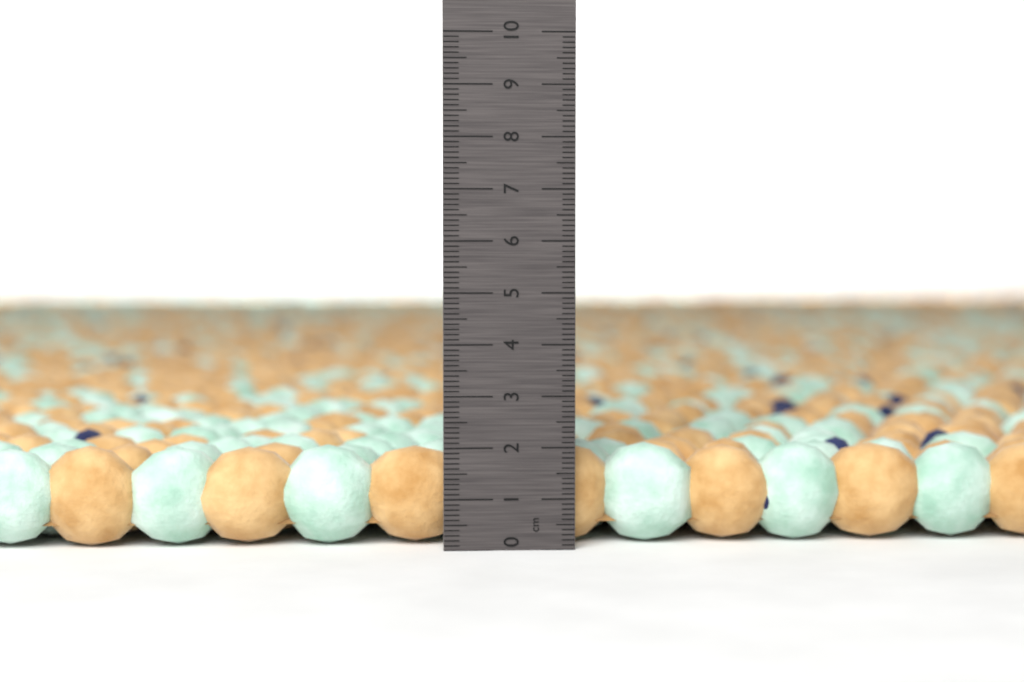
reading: 2.0 cm
